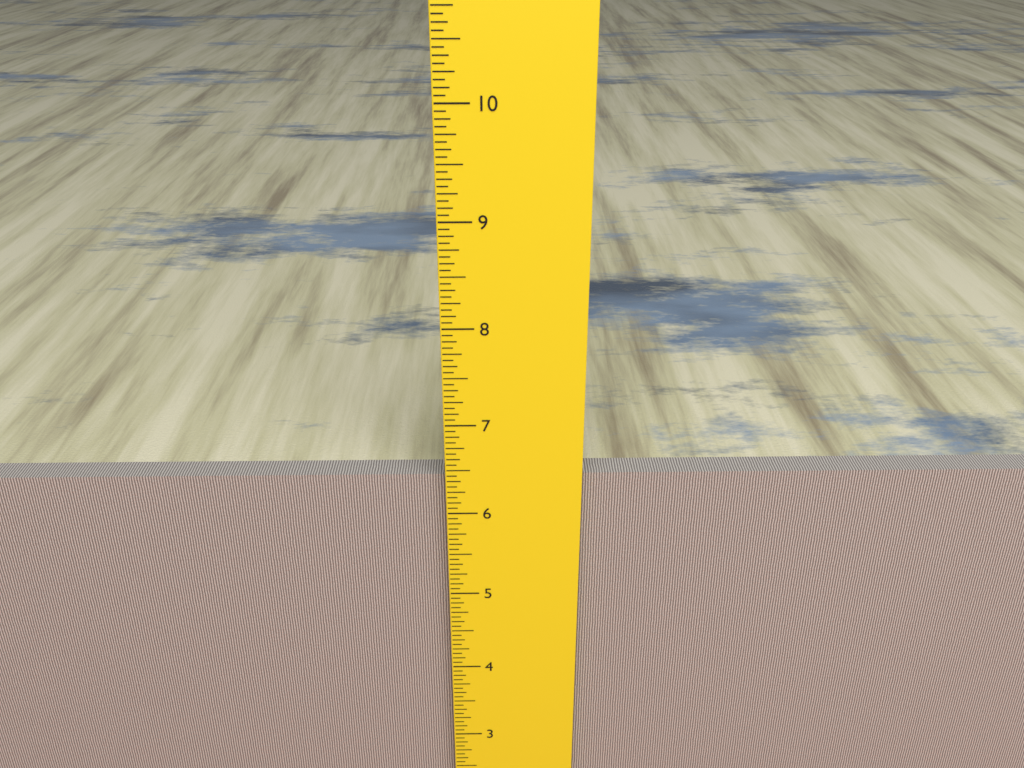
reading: 6.3750 inch
